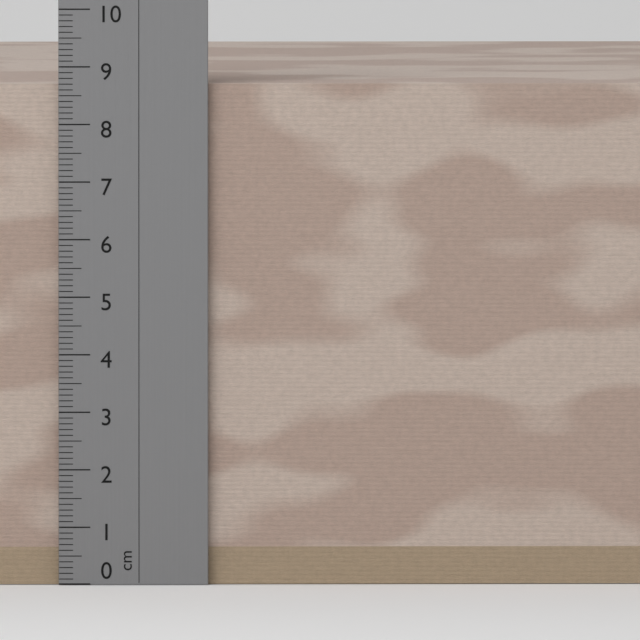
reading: 8.7 cm
